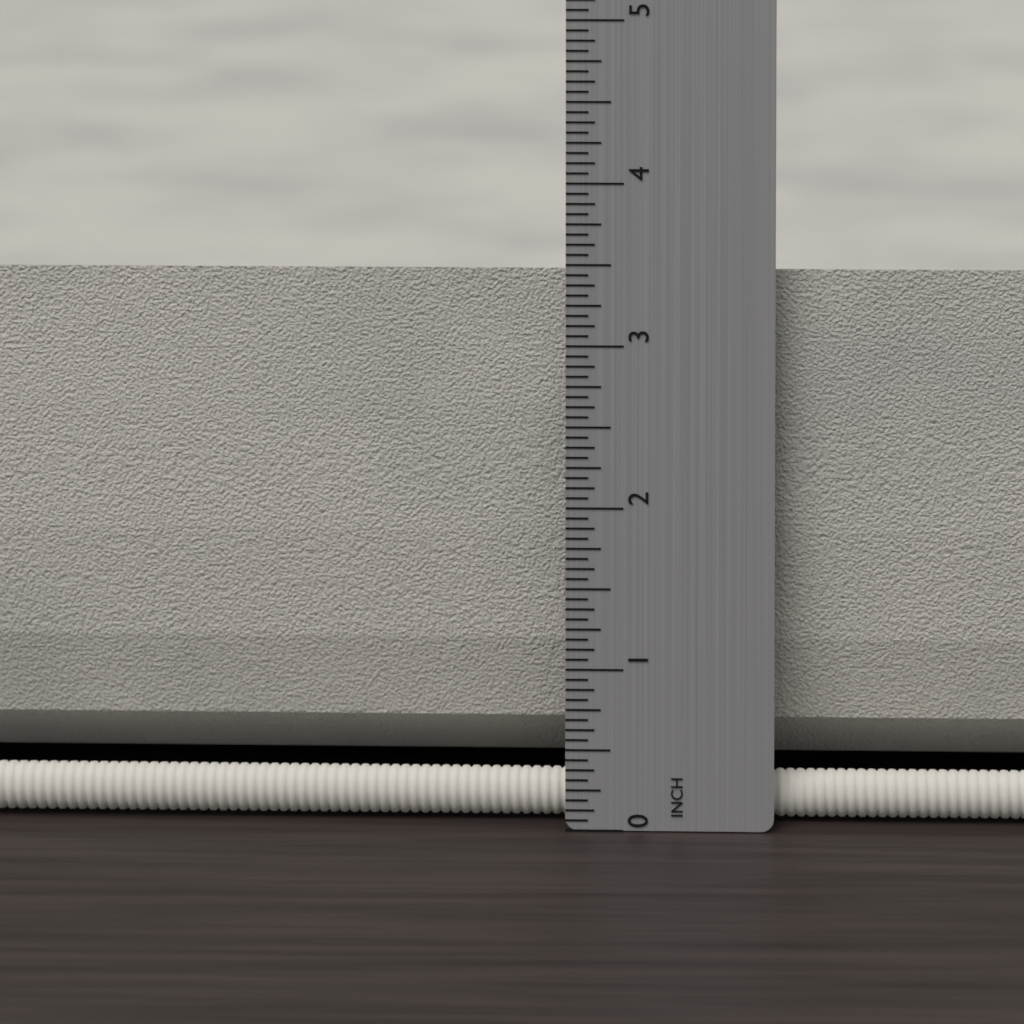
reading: 3.4375 in
